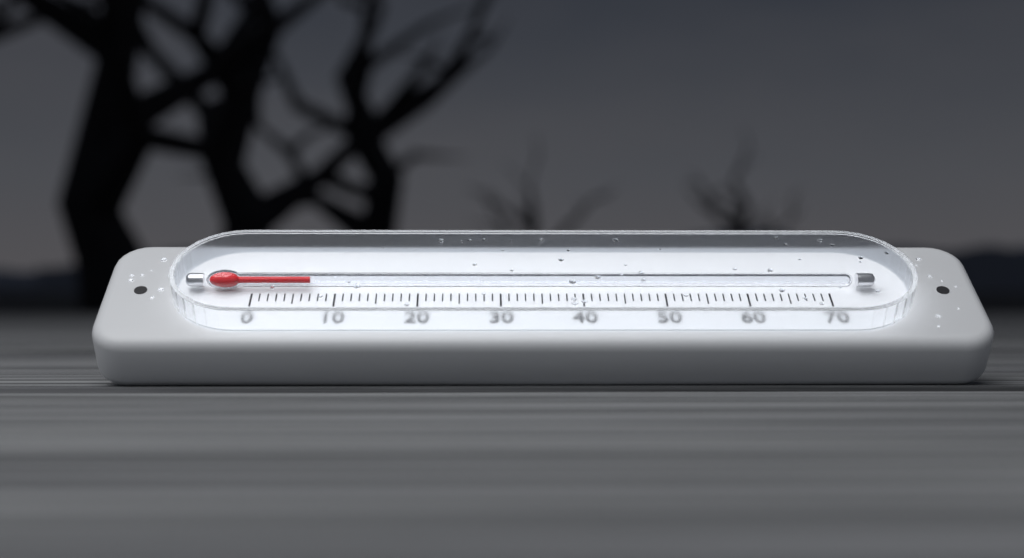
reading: 7 (no unit)
